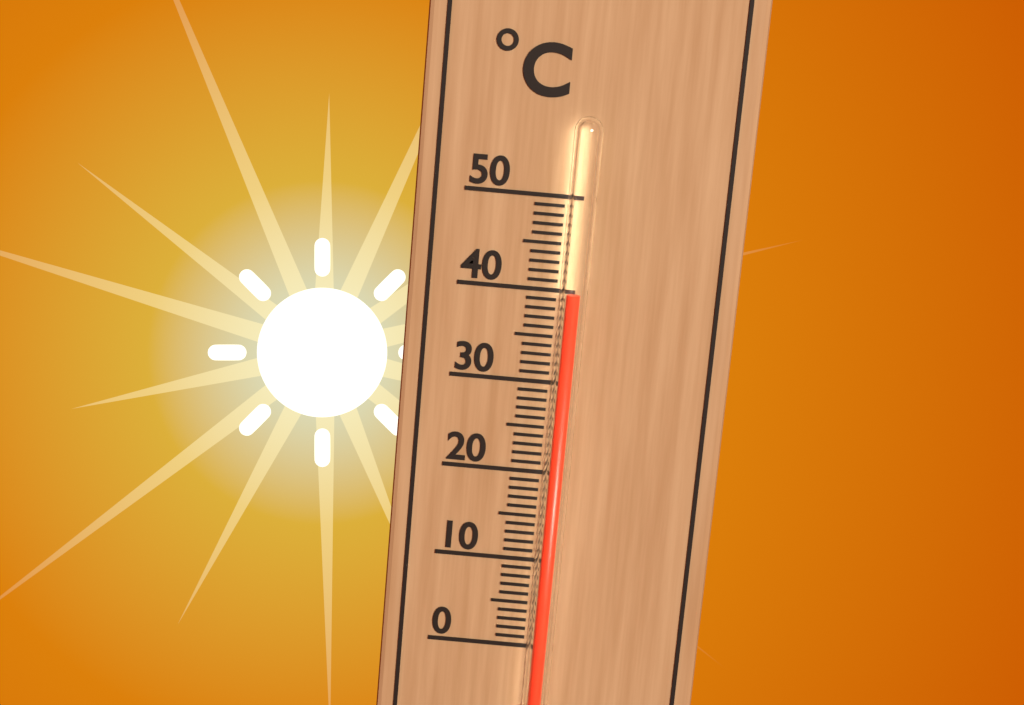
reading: 40 °C
